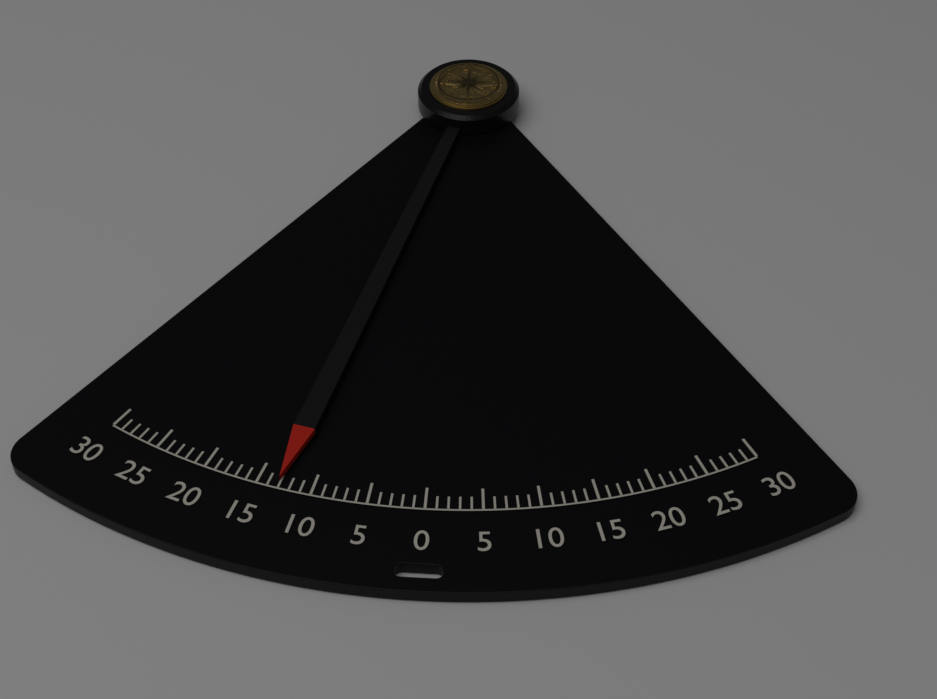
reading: -13 (no unit)
